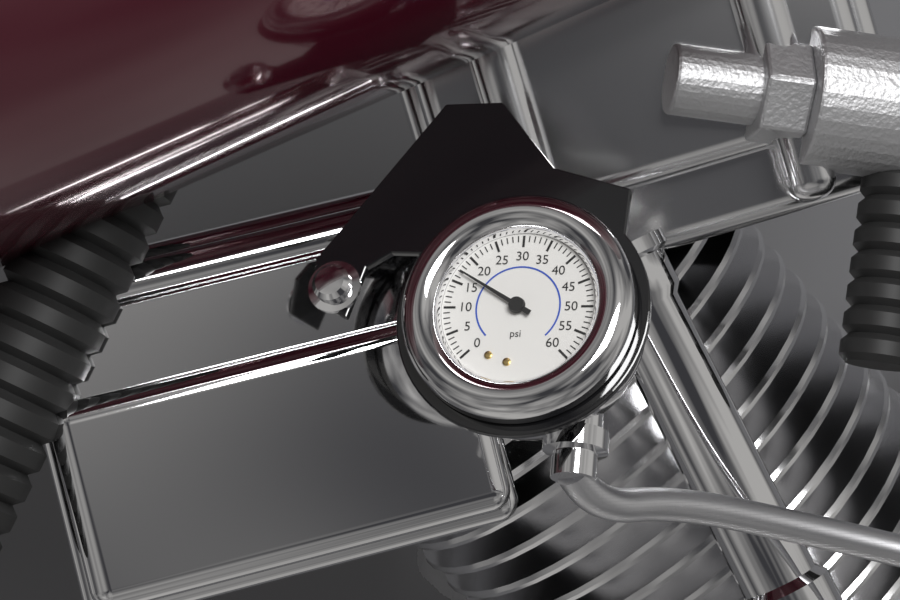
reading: 17 psi
